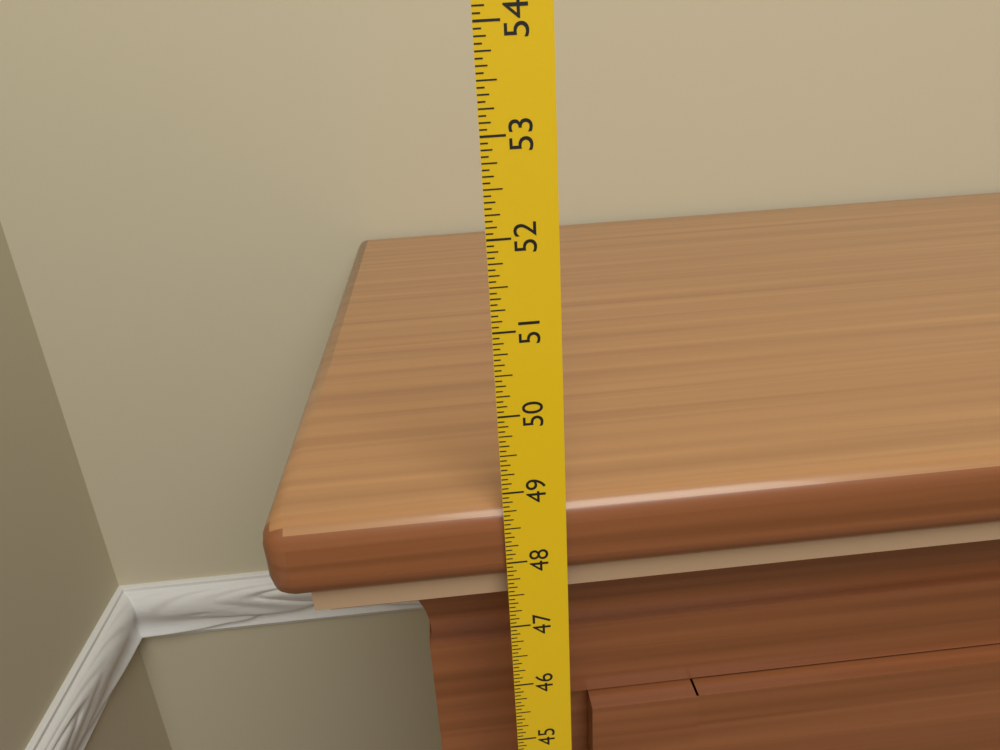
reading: 48.7500 in
